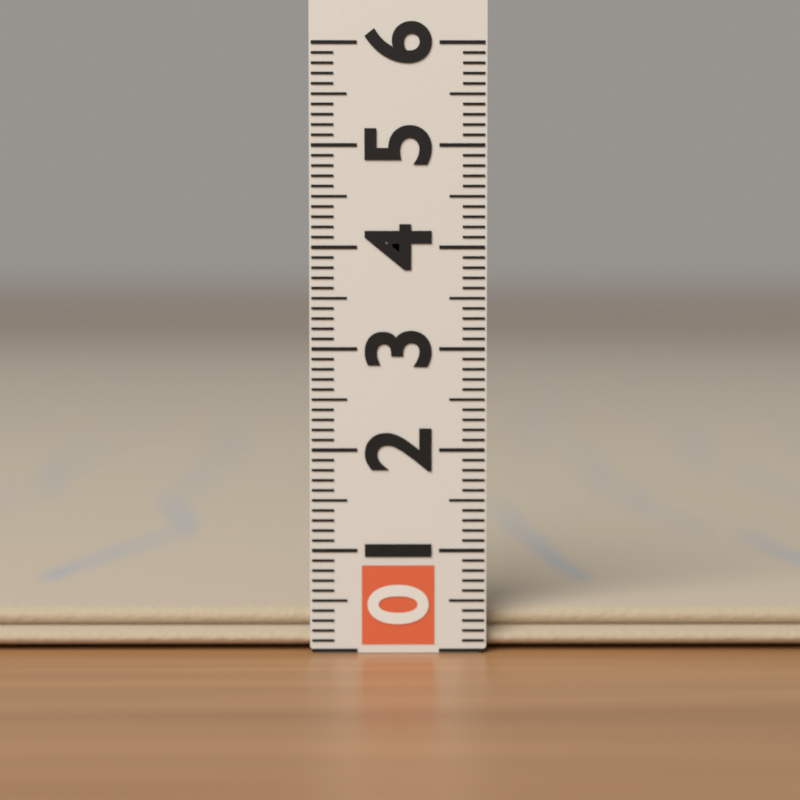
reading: 0.4 (no unit)
